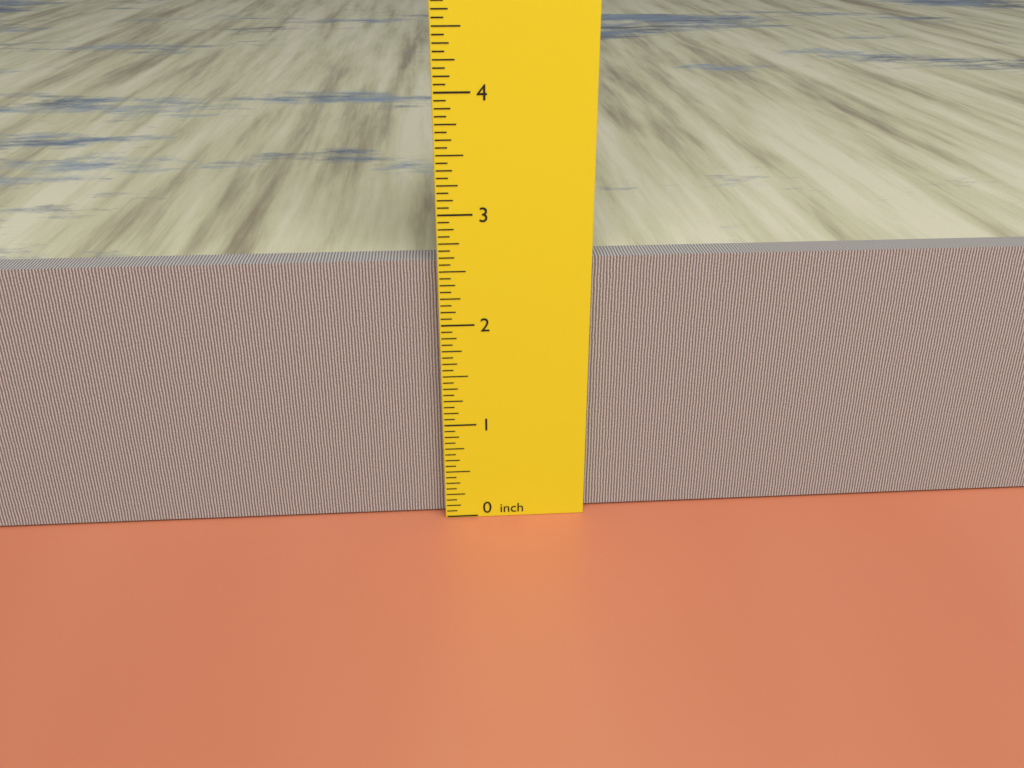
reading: 2.5625 inch
